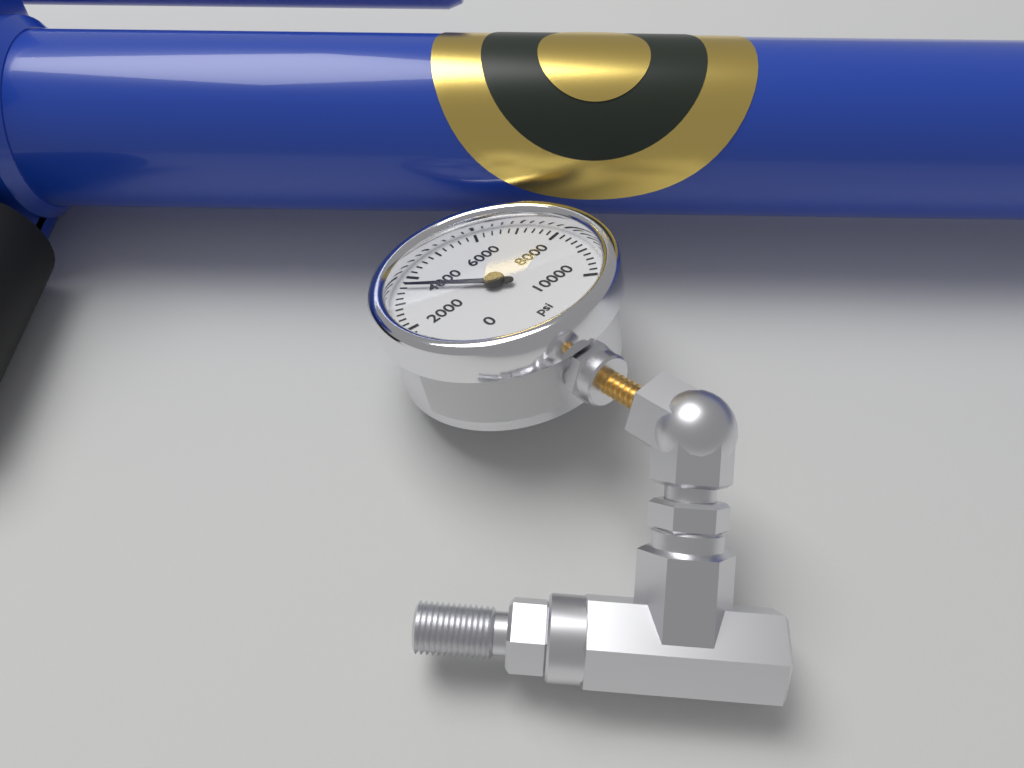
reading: 3600 psi
